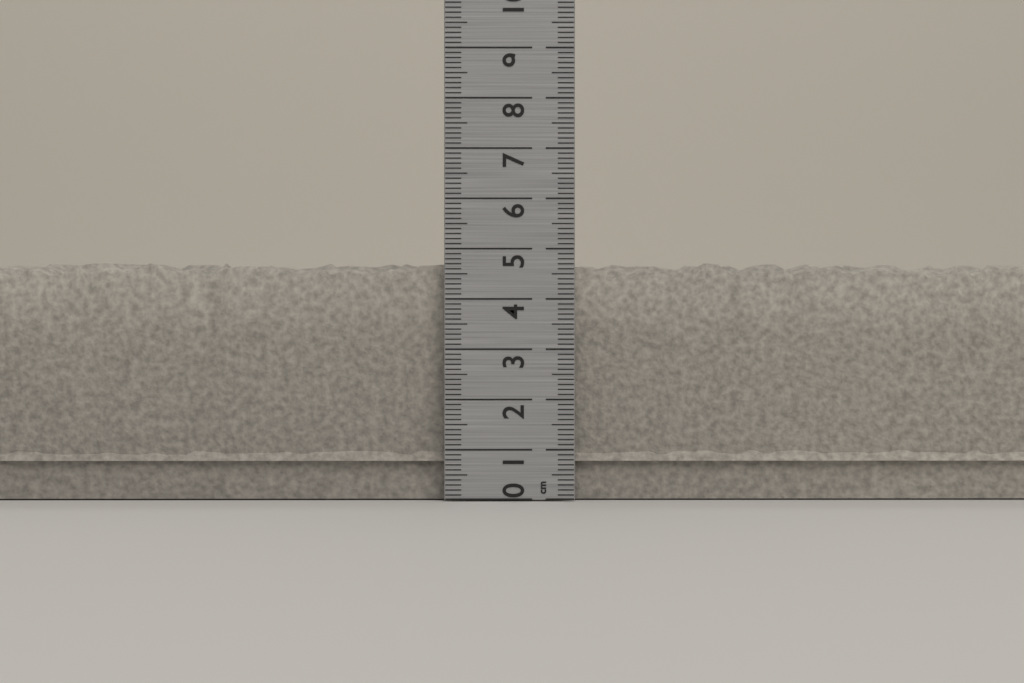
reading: 4.8 cm
